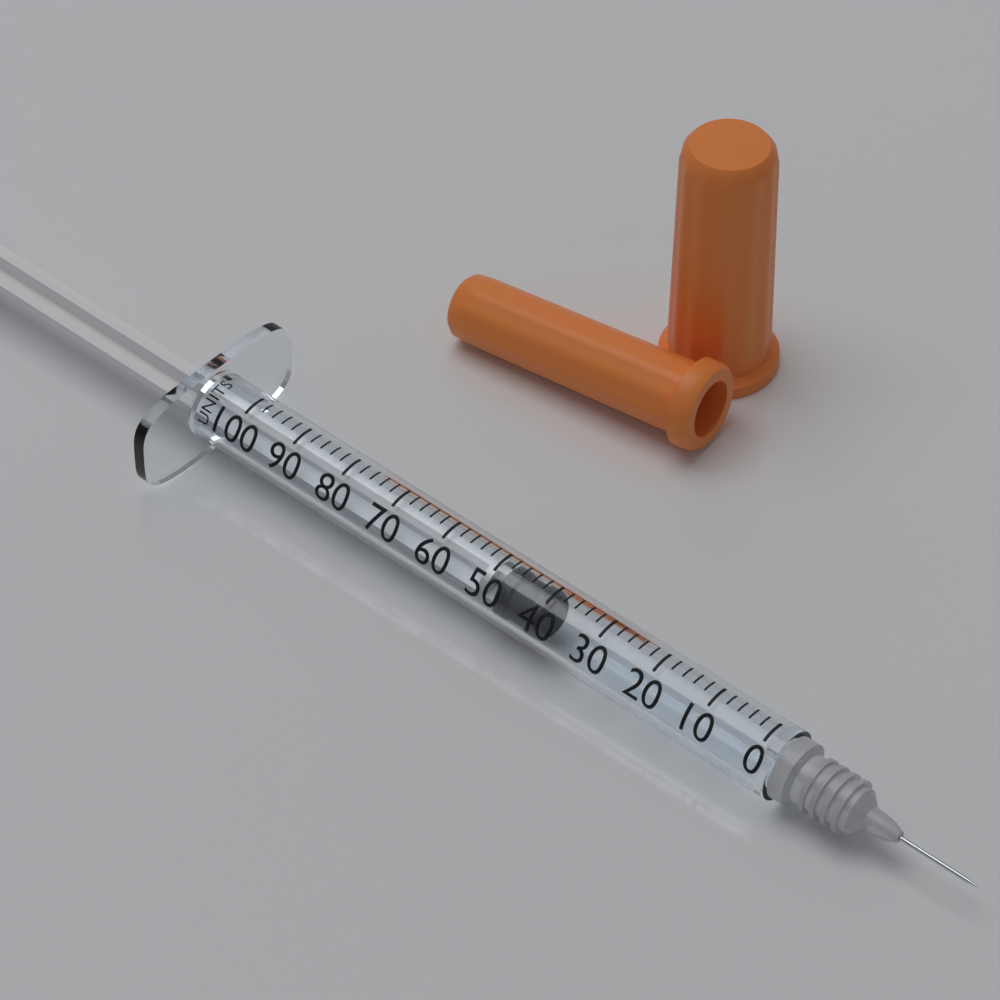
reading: 40 units
